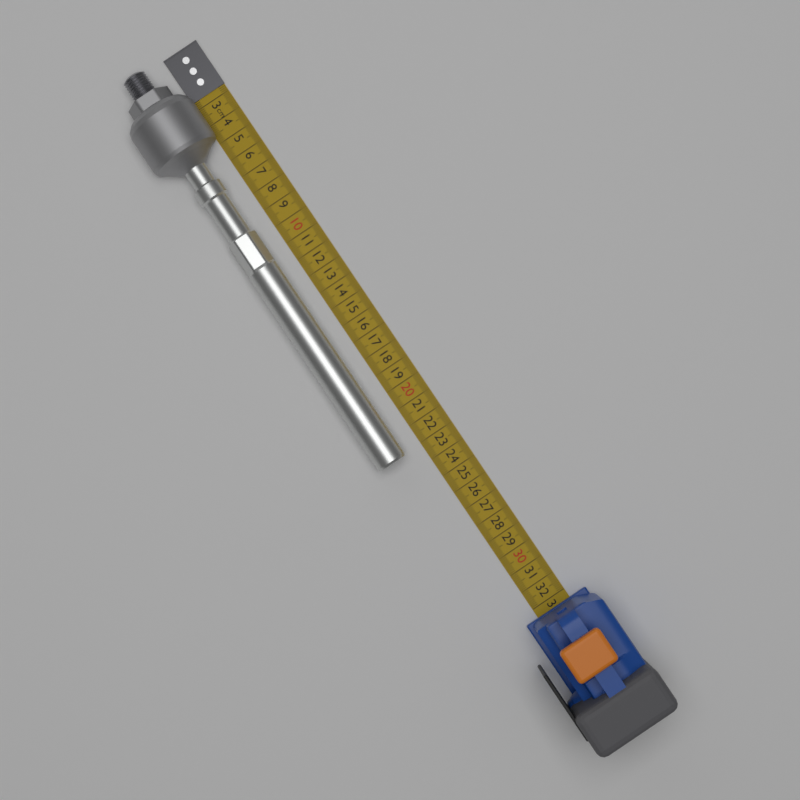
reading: 23.1 cm
